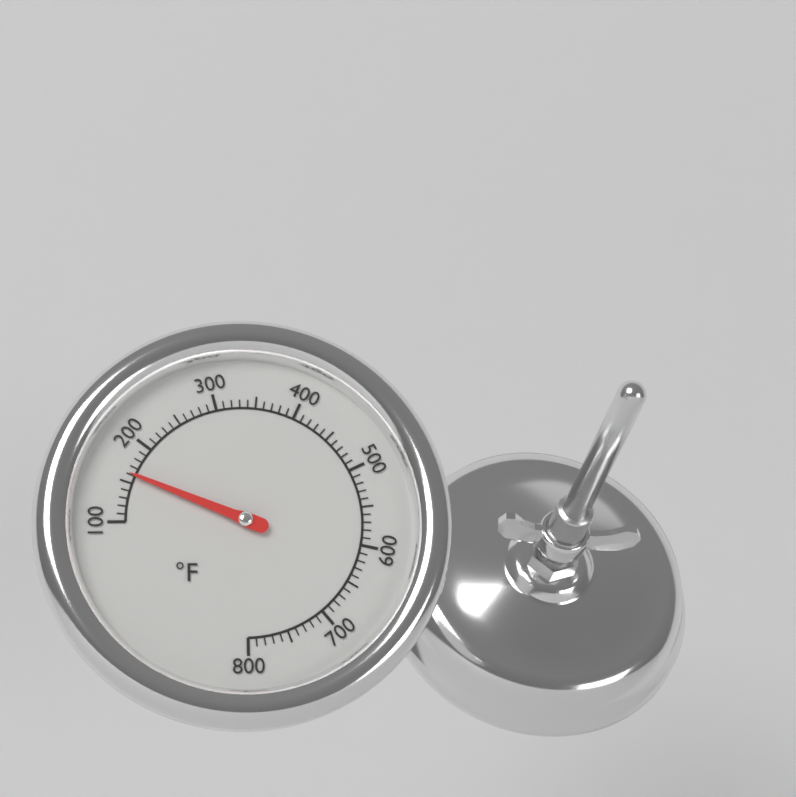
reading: 160 °F
